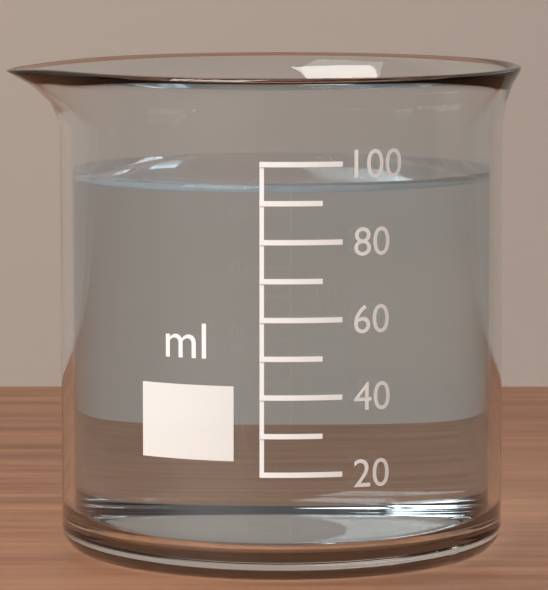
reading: 95 ml
